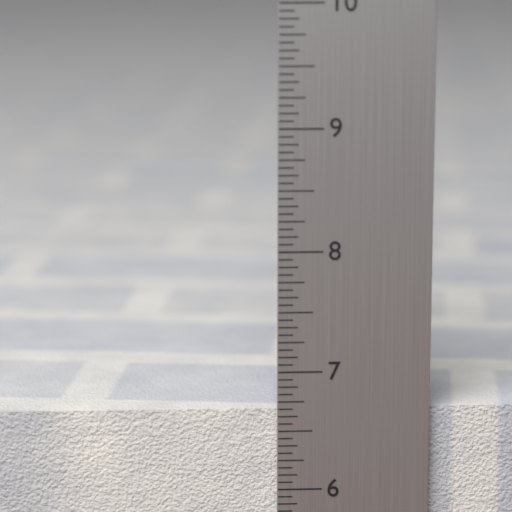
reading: 6.6875 in
